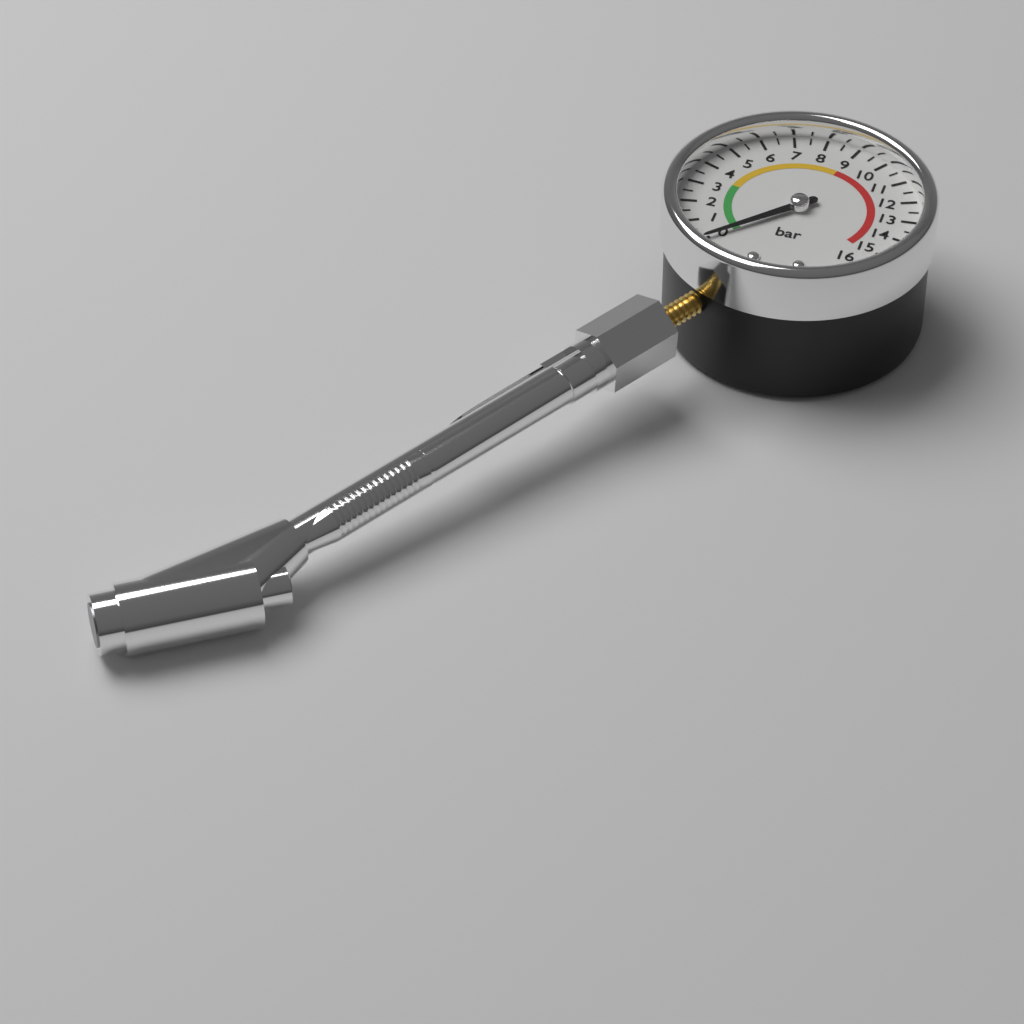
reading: 0.0 bar
